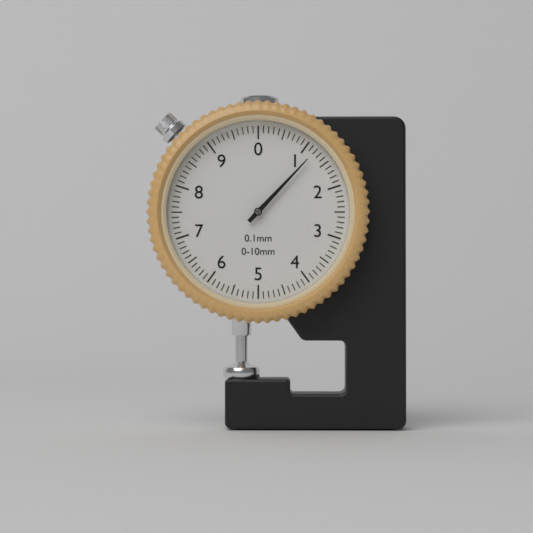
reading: 1.2 mm
